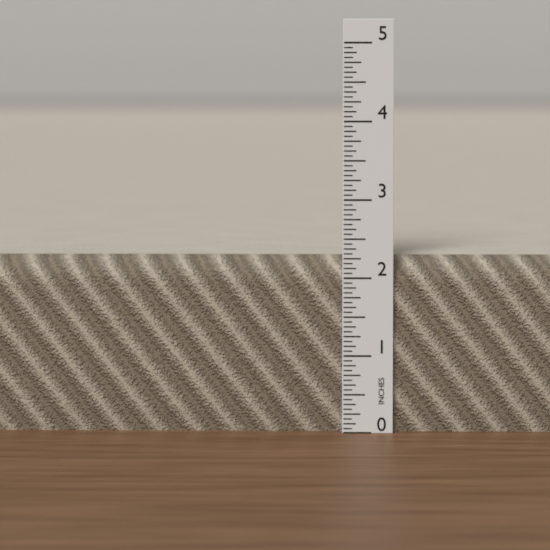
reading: 2.2500 in
